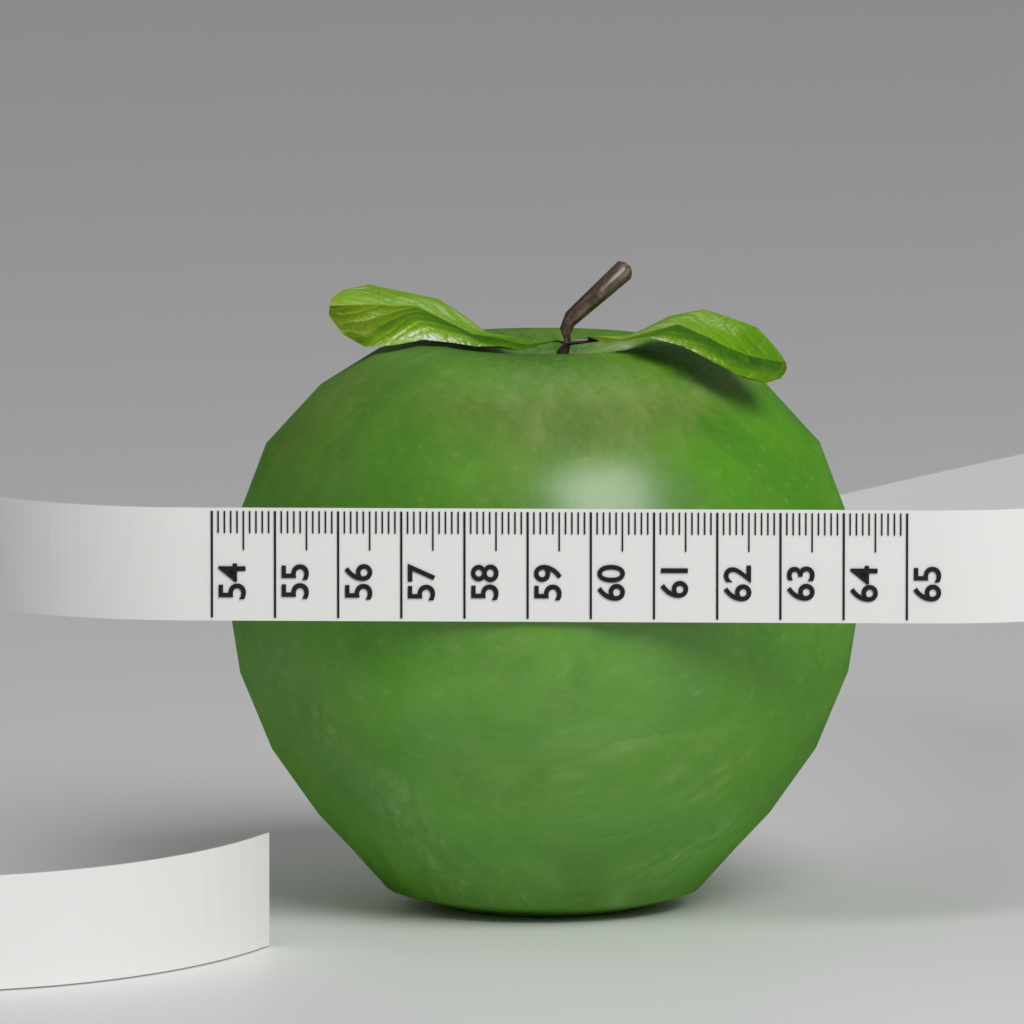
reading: 64.2 (no unit)
